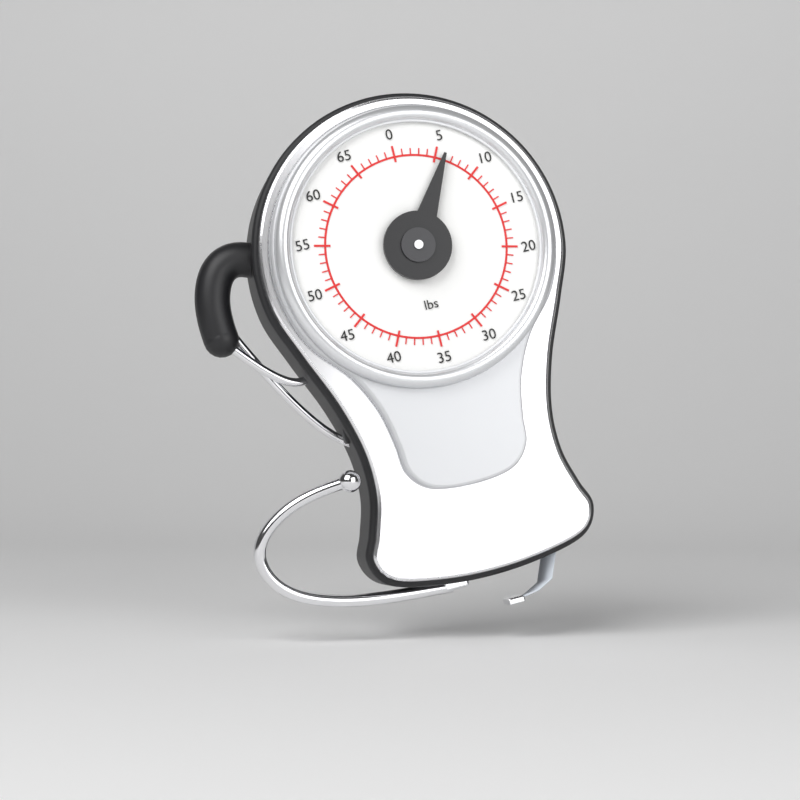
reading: 6 lbs
